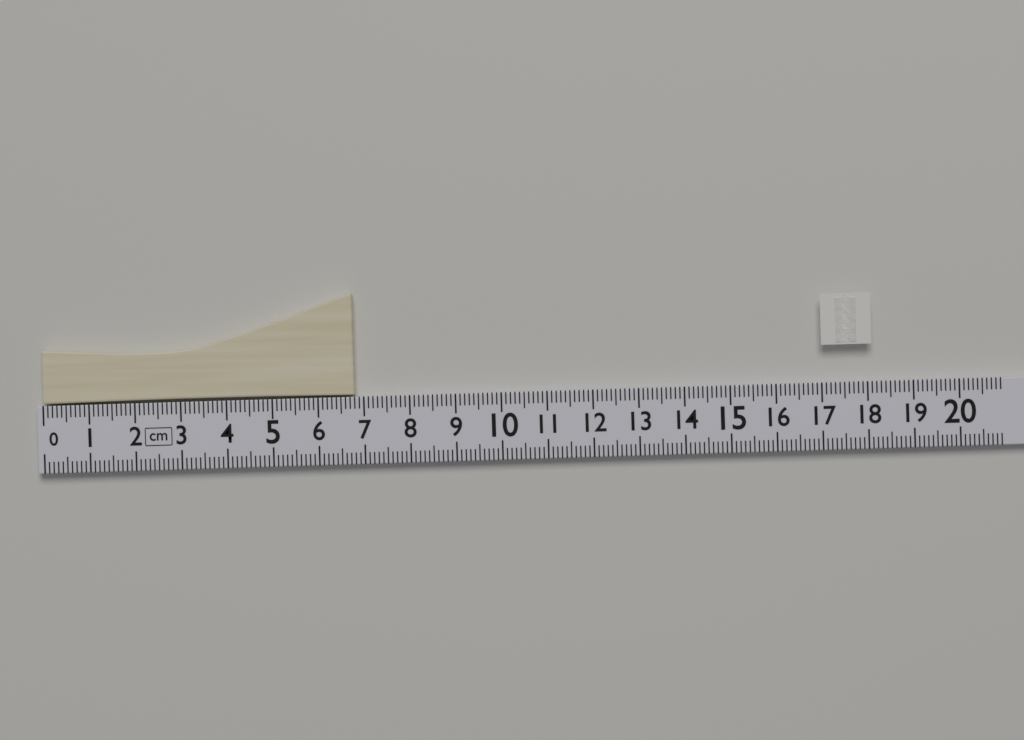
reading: 6.8 cm
